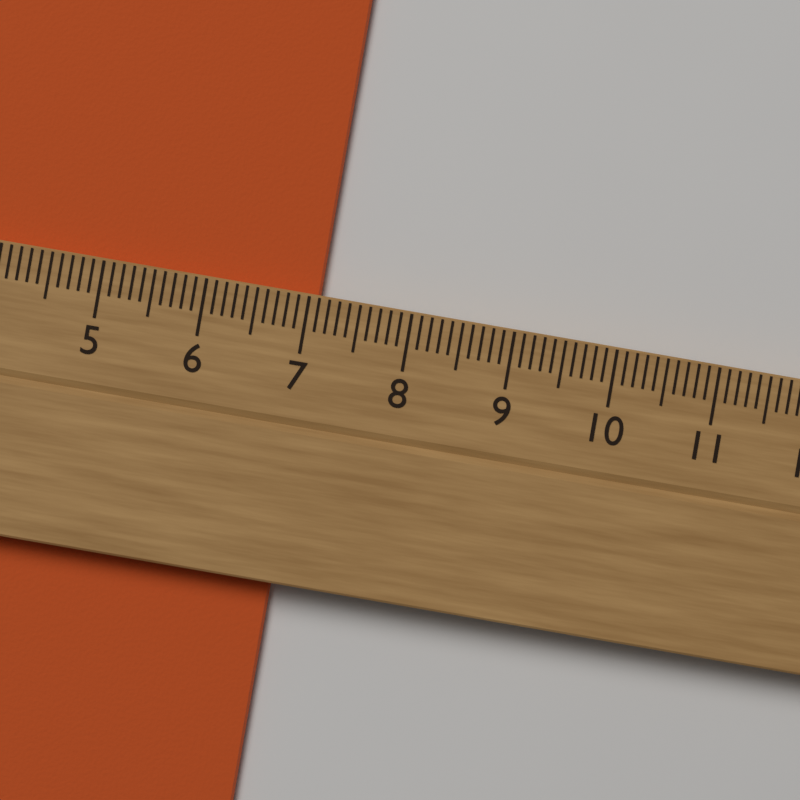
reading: 7.1 cm
